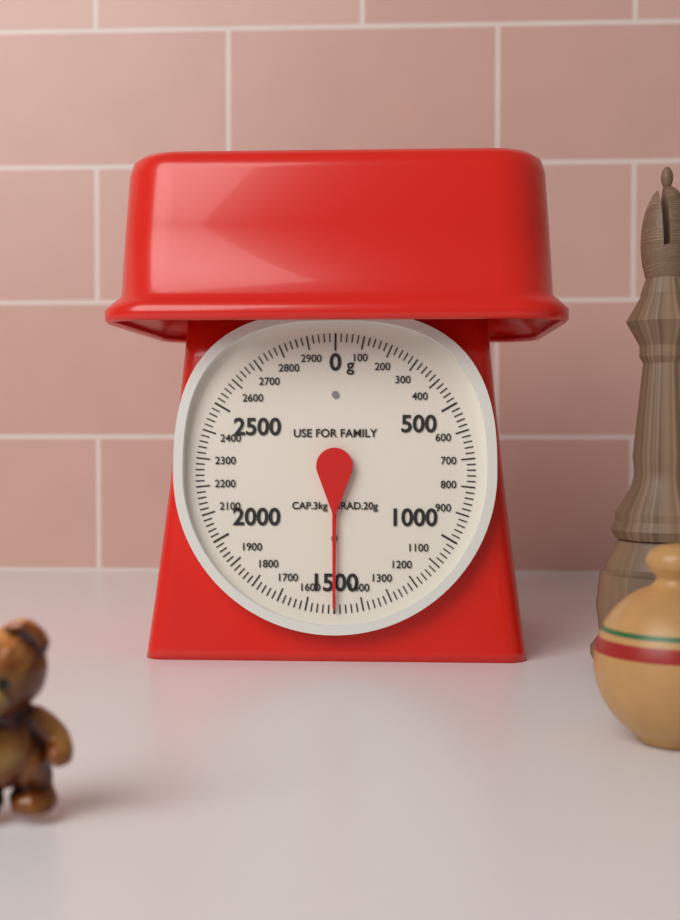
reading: 1500 g
